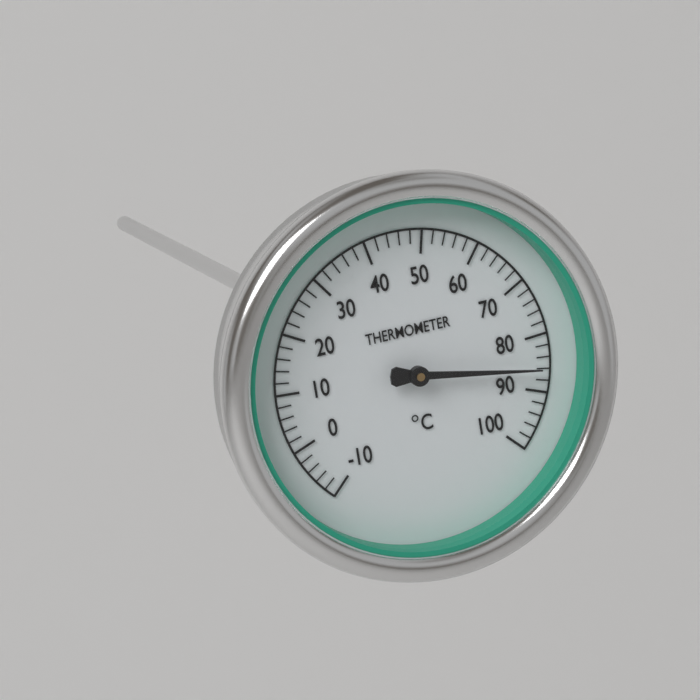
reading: 86 °C
